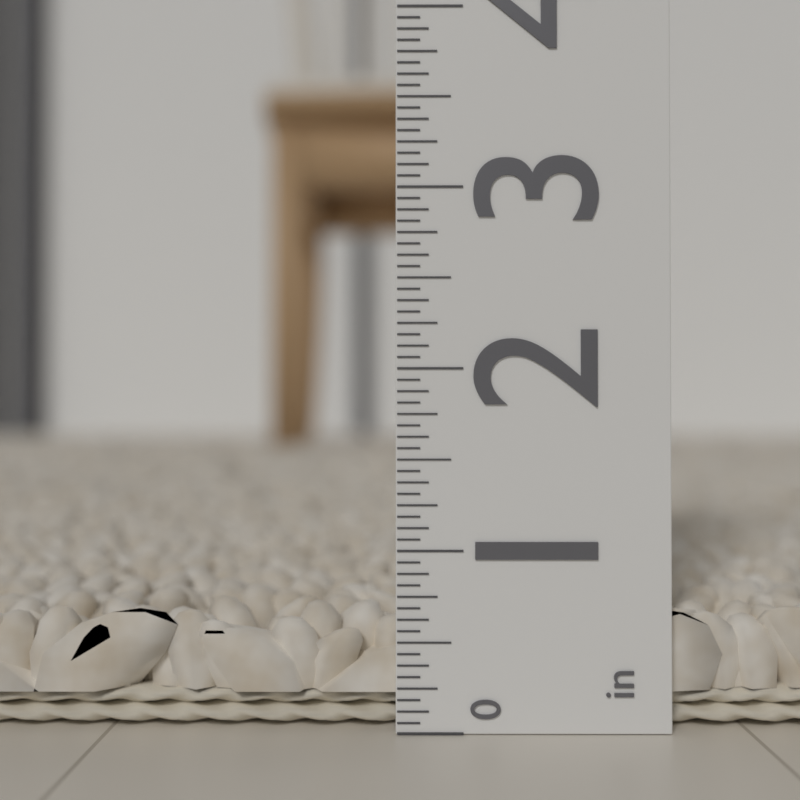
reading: 0.6875 in
